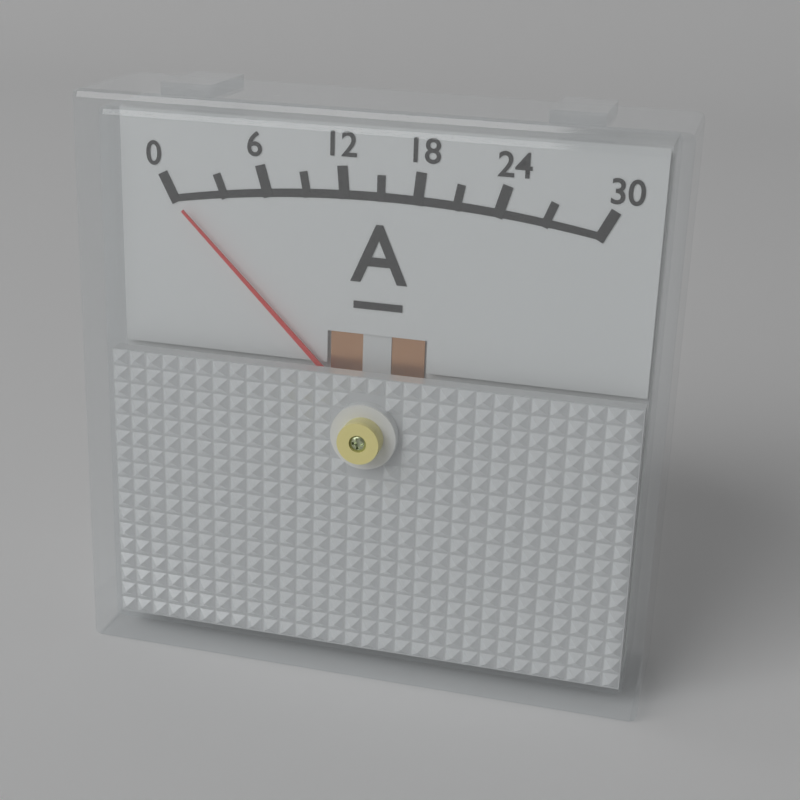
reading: 0 A
